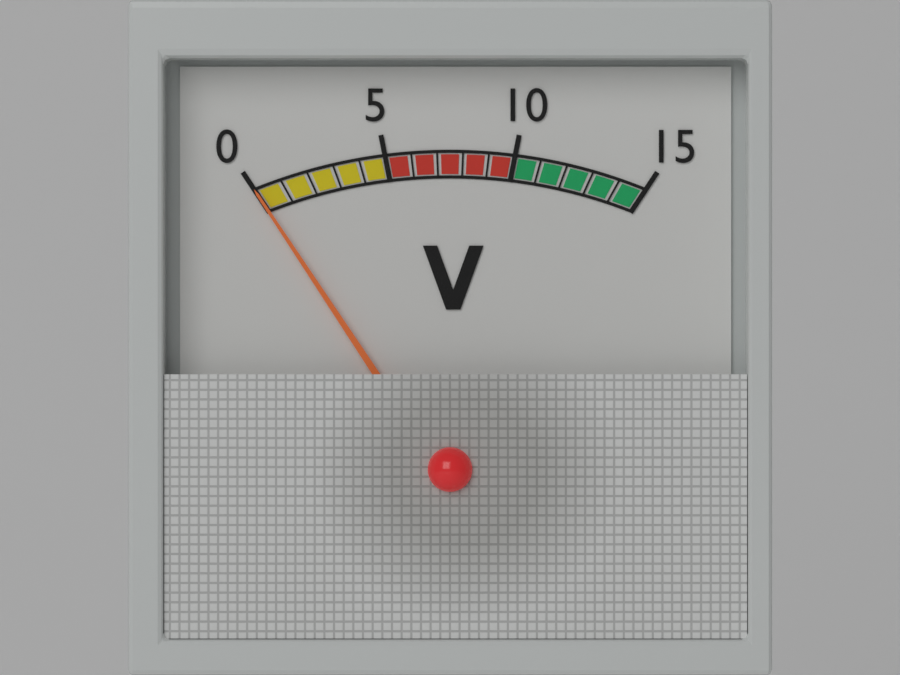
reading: 0 V
